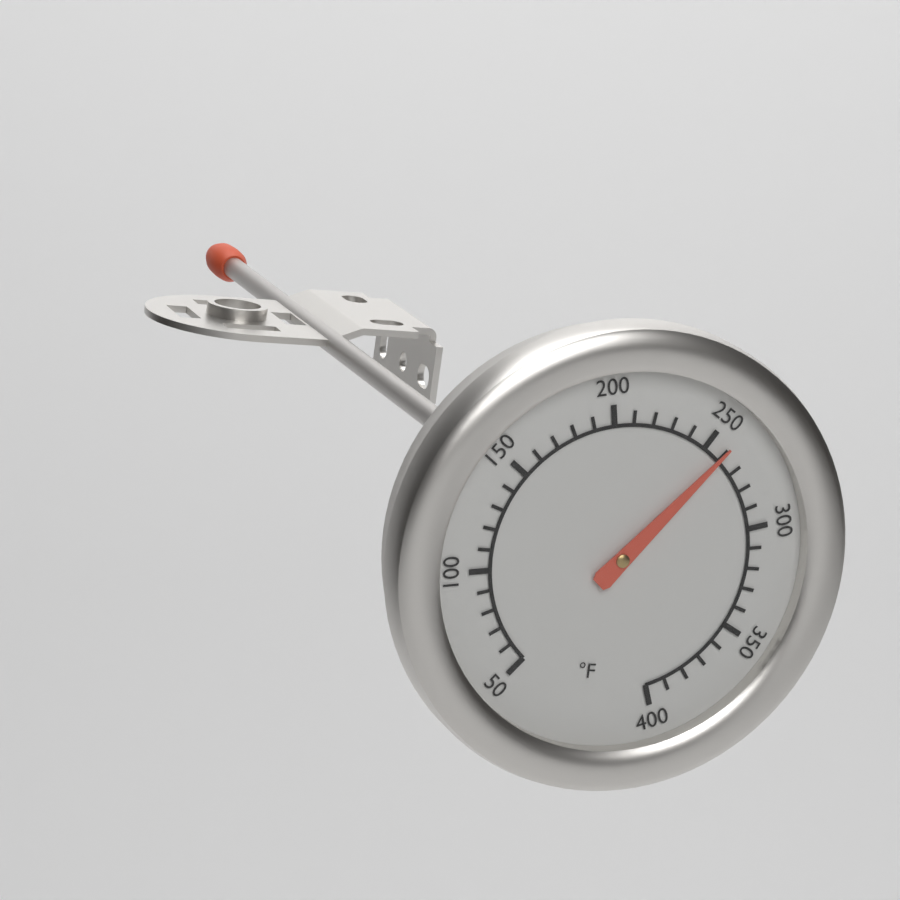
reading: 260 °F
